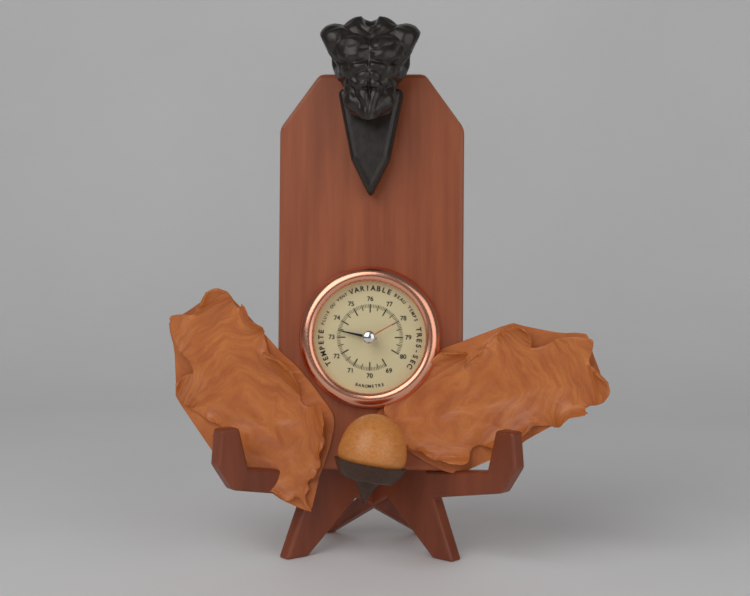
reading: 73.4 (no unit)
